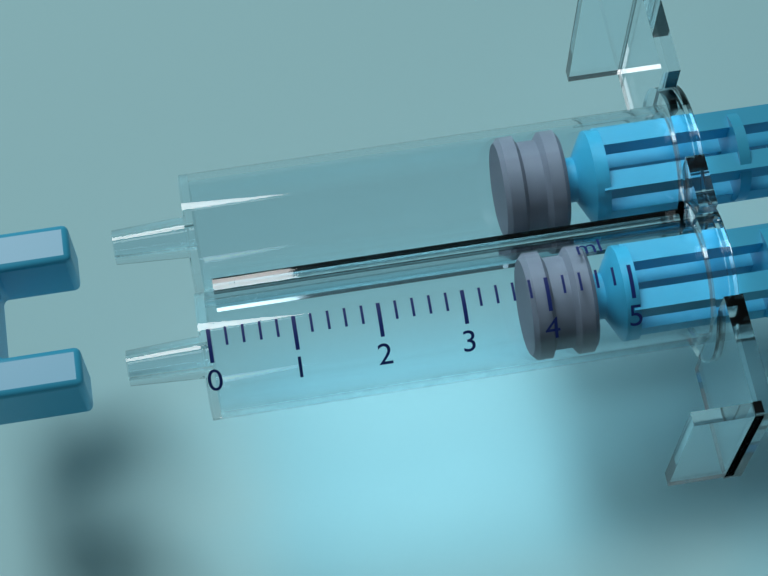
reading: 3.8 ml
